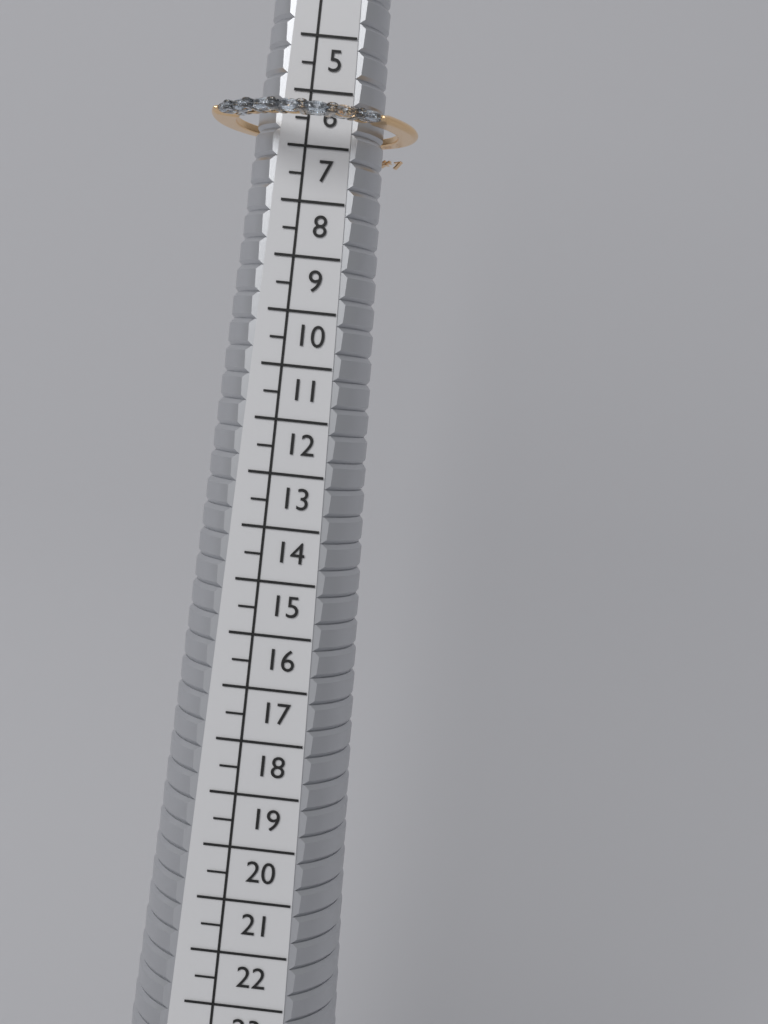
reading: 7.0 (no unit)
